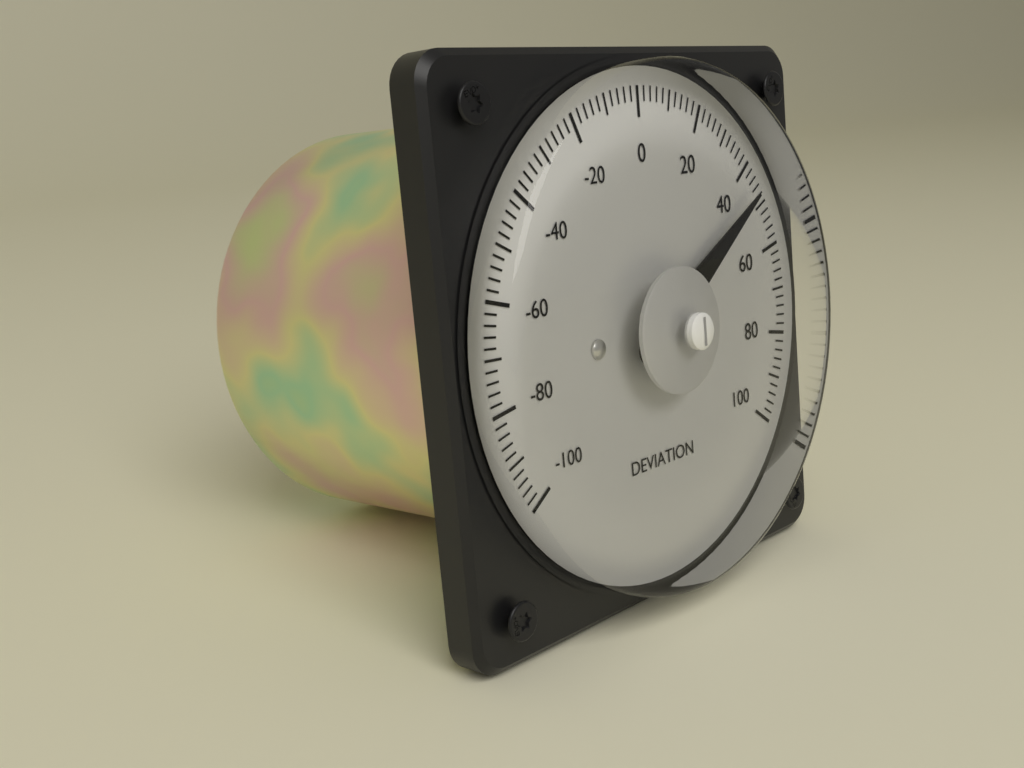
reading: 46 (no unit)
